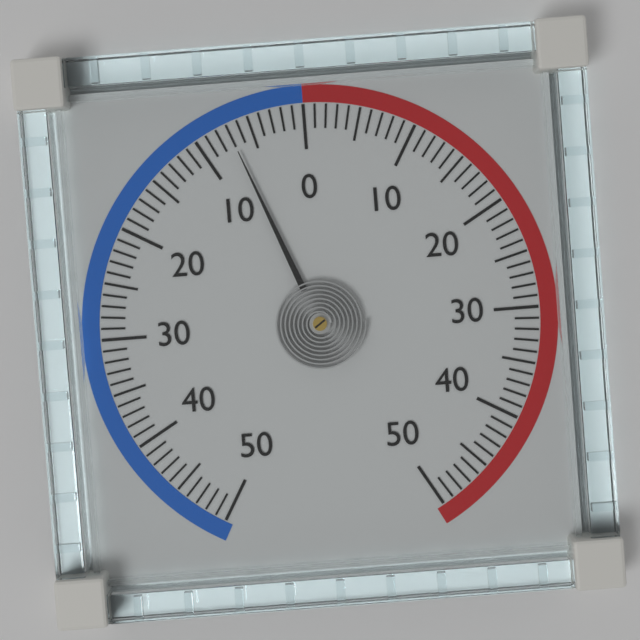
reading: -7 (no unit)
